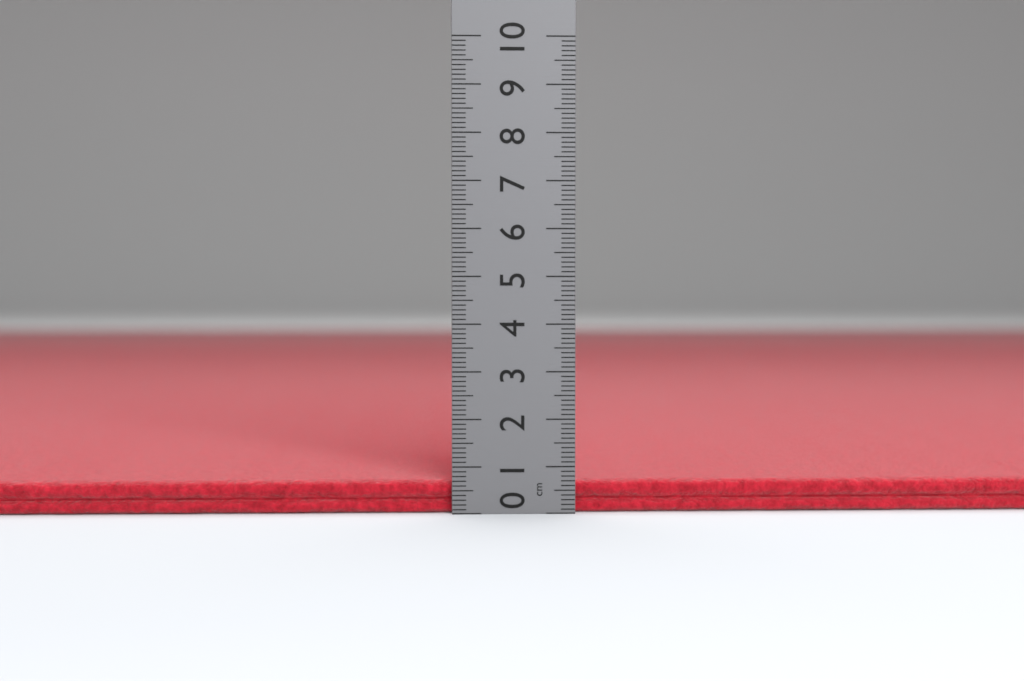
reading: 0.7 cm
